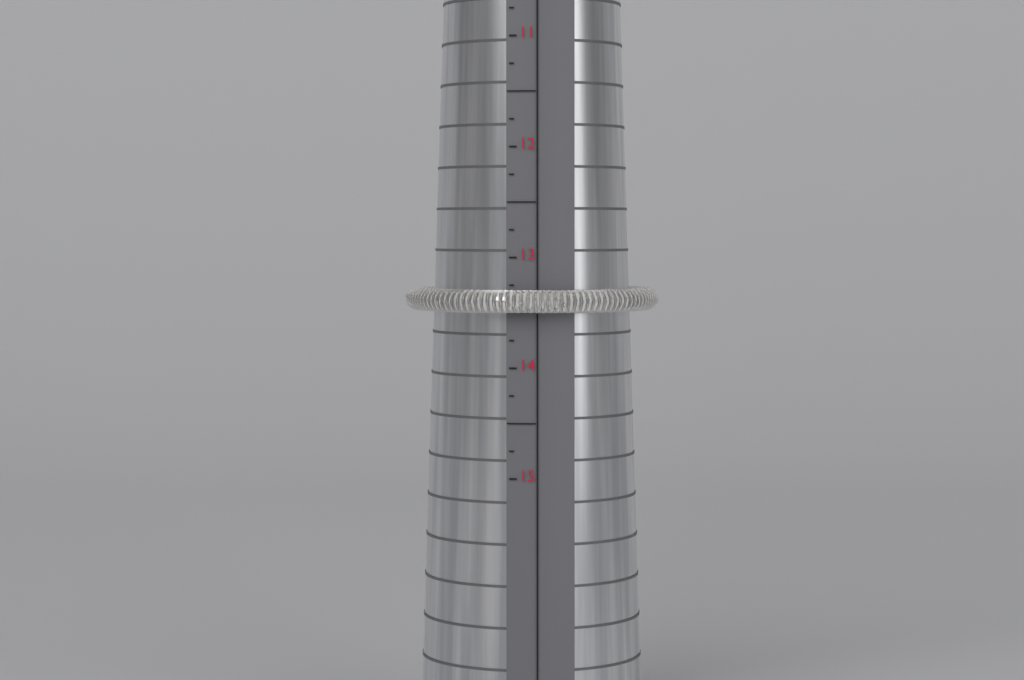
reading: 13.50 (no unit)
